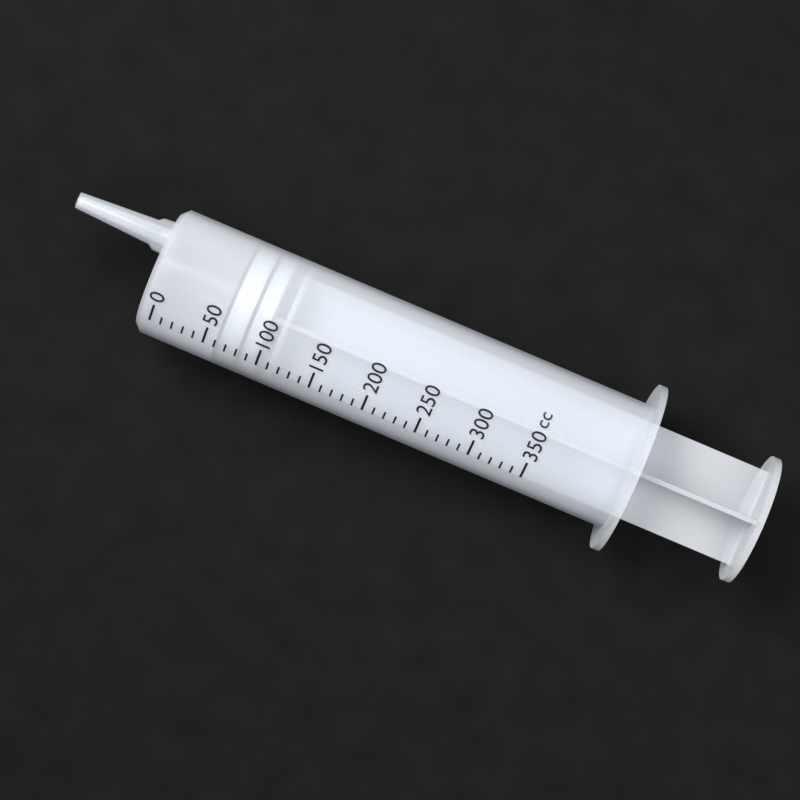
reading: 60 cc
